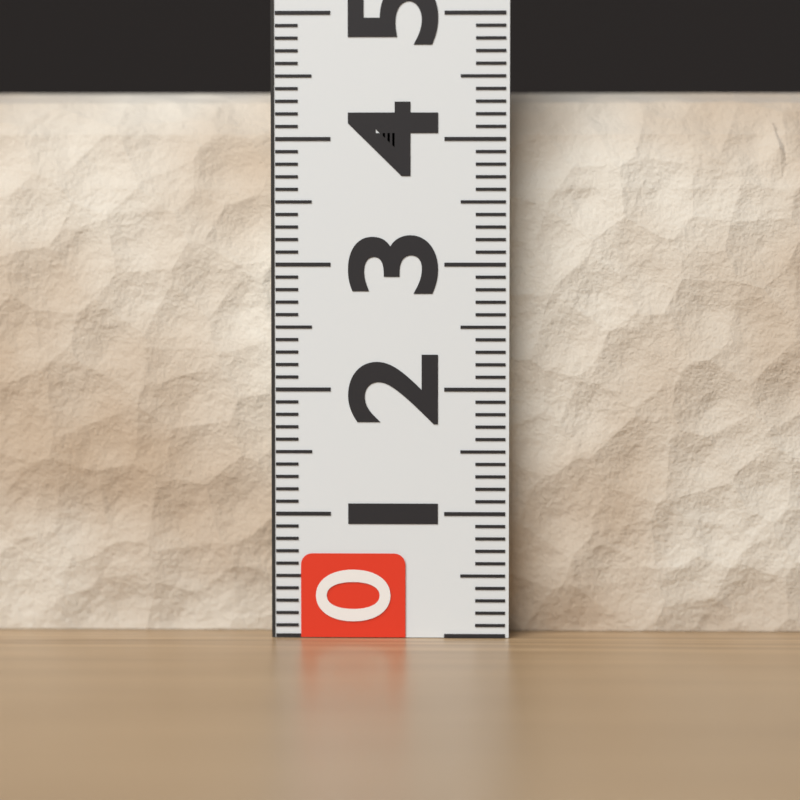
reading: 4.4 (no unit)
